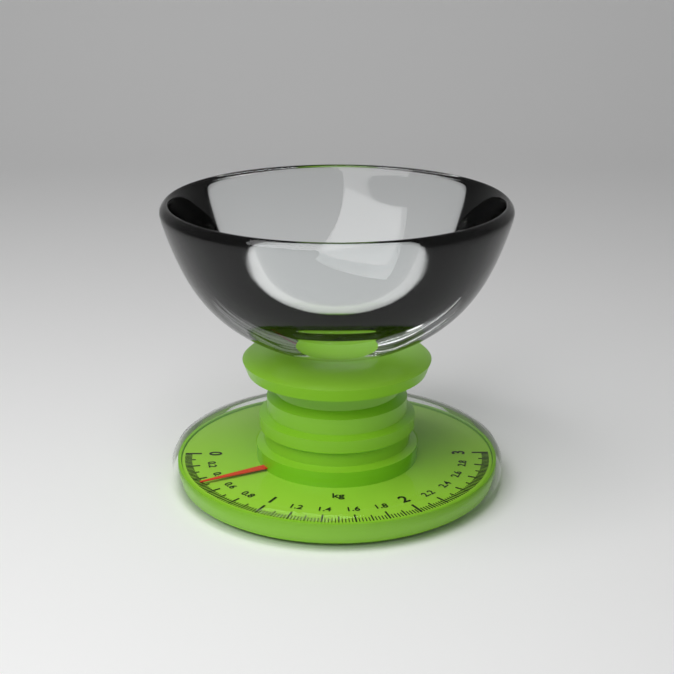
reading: 0.48 kg
